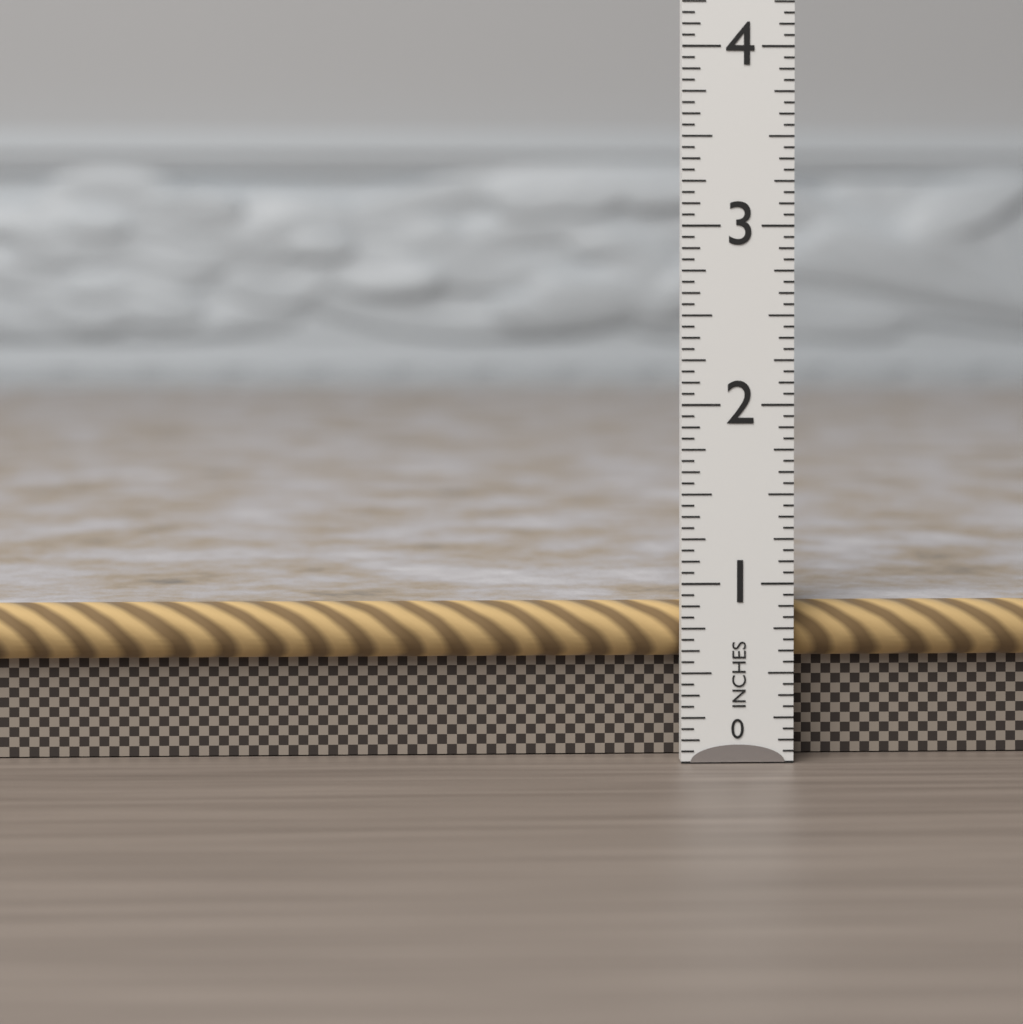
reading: 0.8750 in
